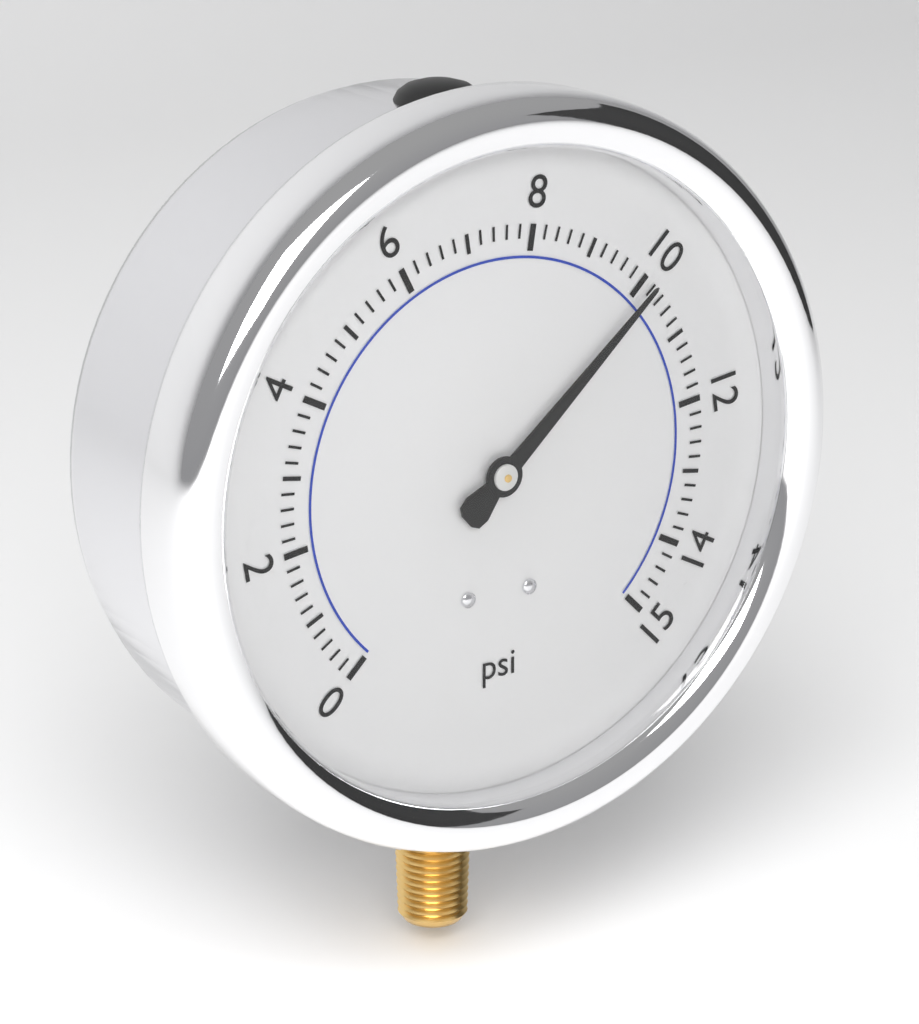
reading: 10.2 psi
